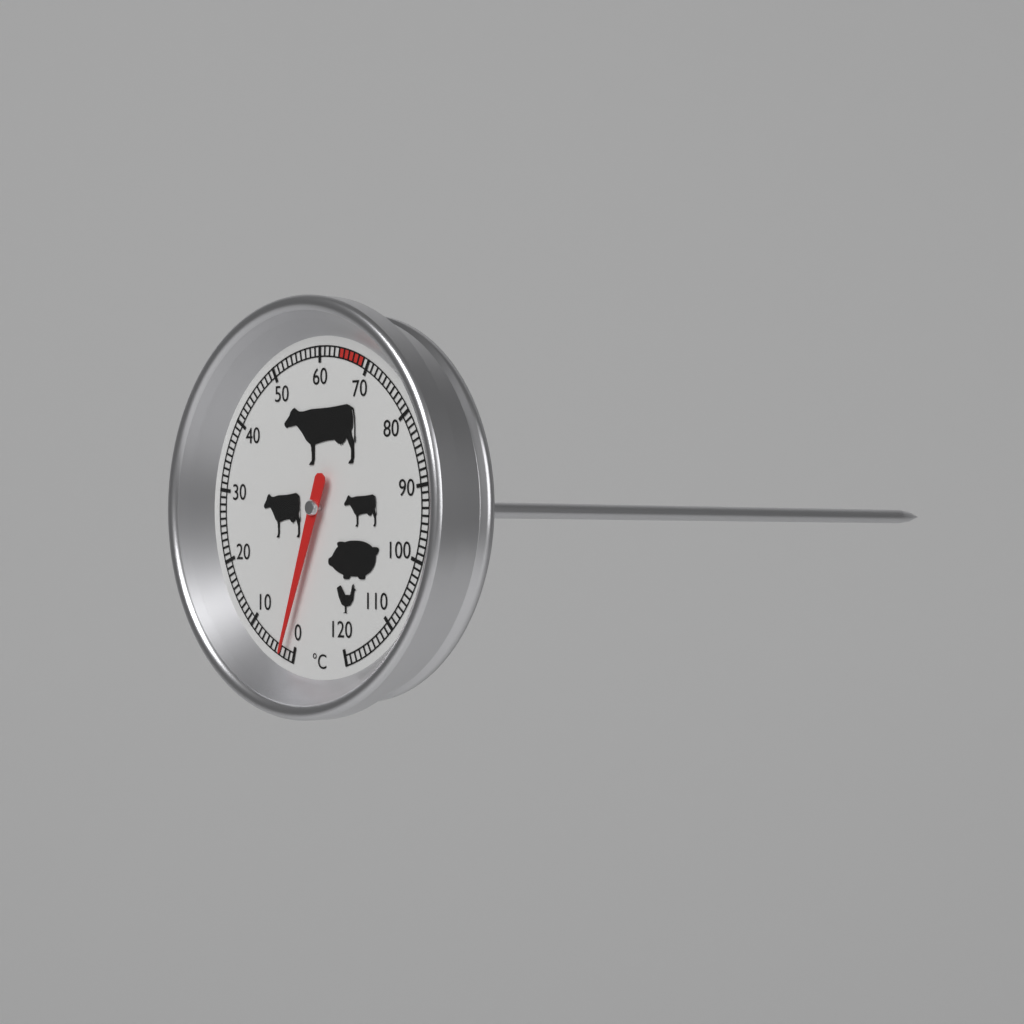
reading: 2 °C
